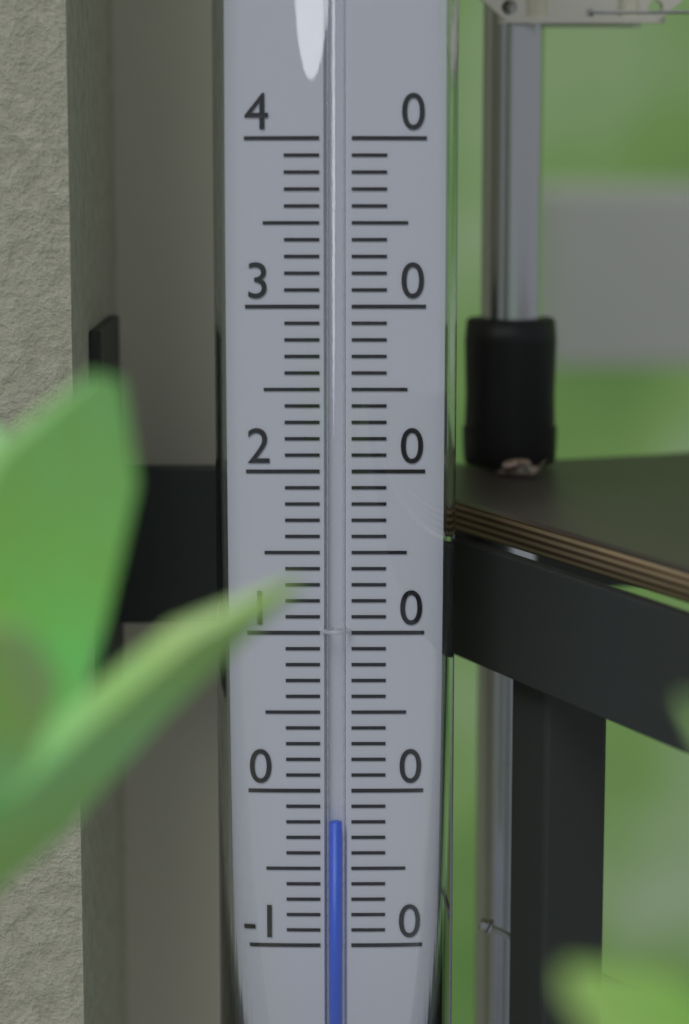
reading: -2 (no unit)
